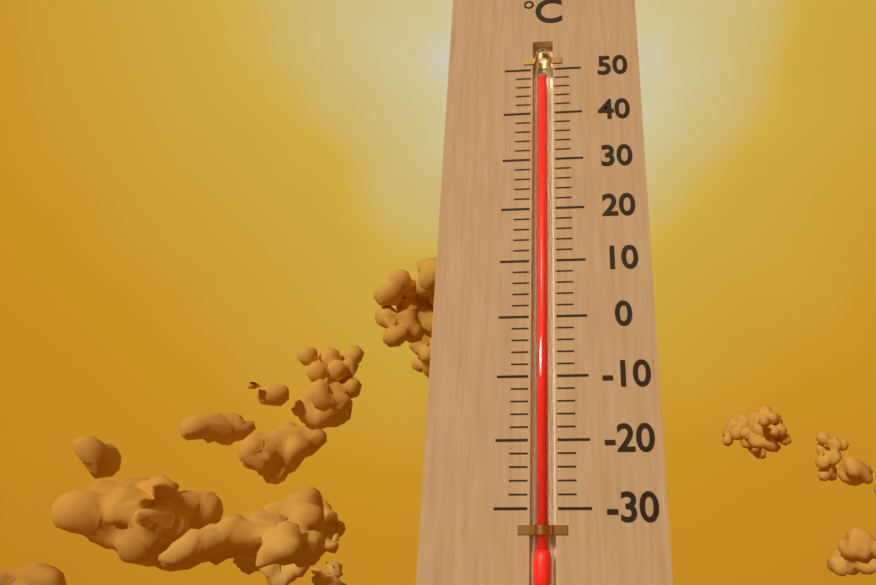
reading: 48 °C
